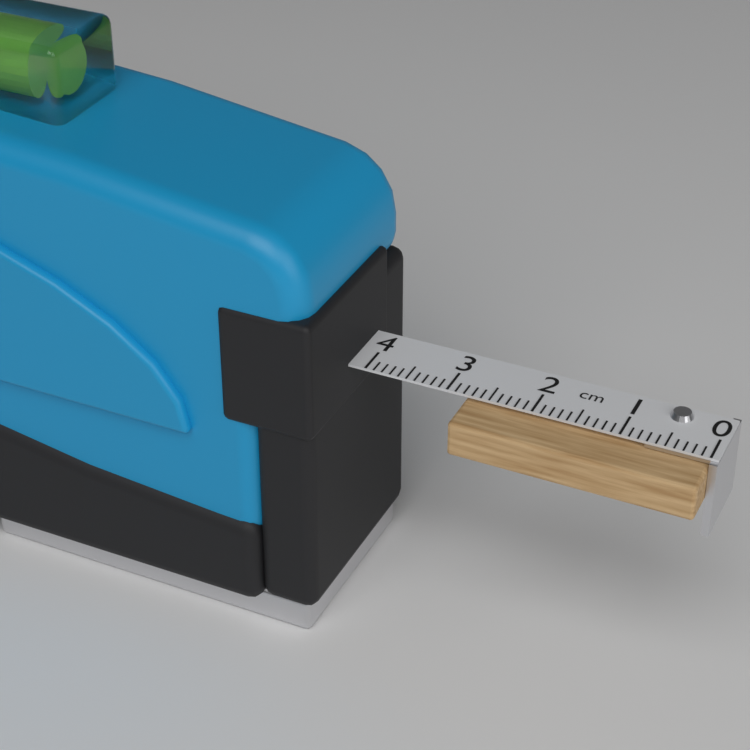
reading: 2.8 cm
